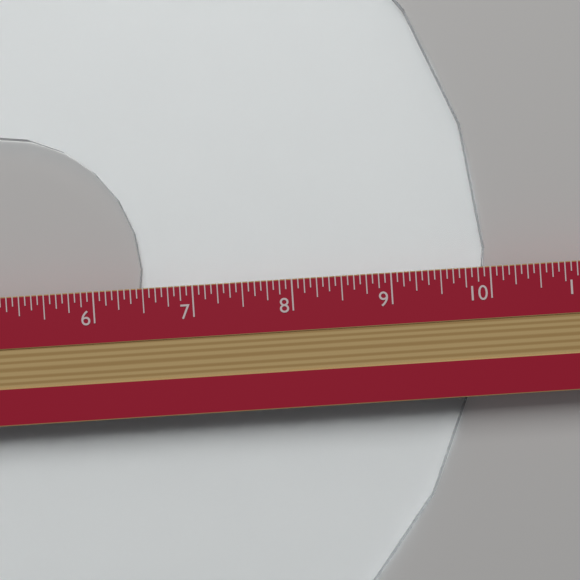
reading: 10.0000 in
